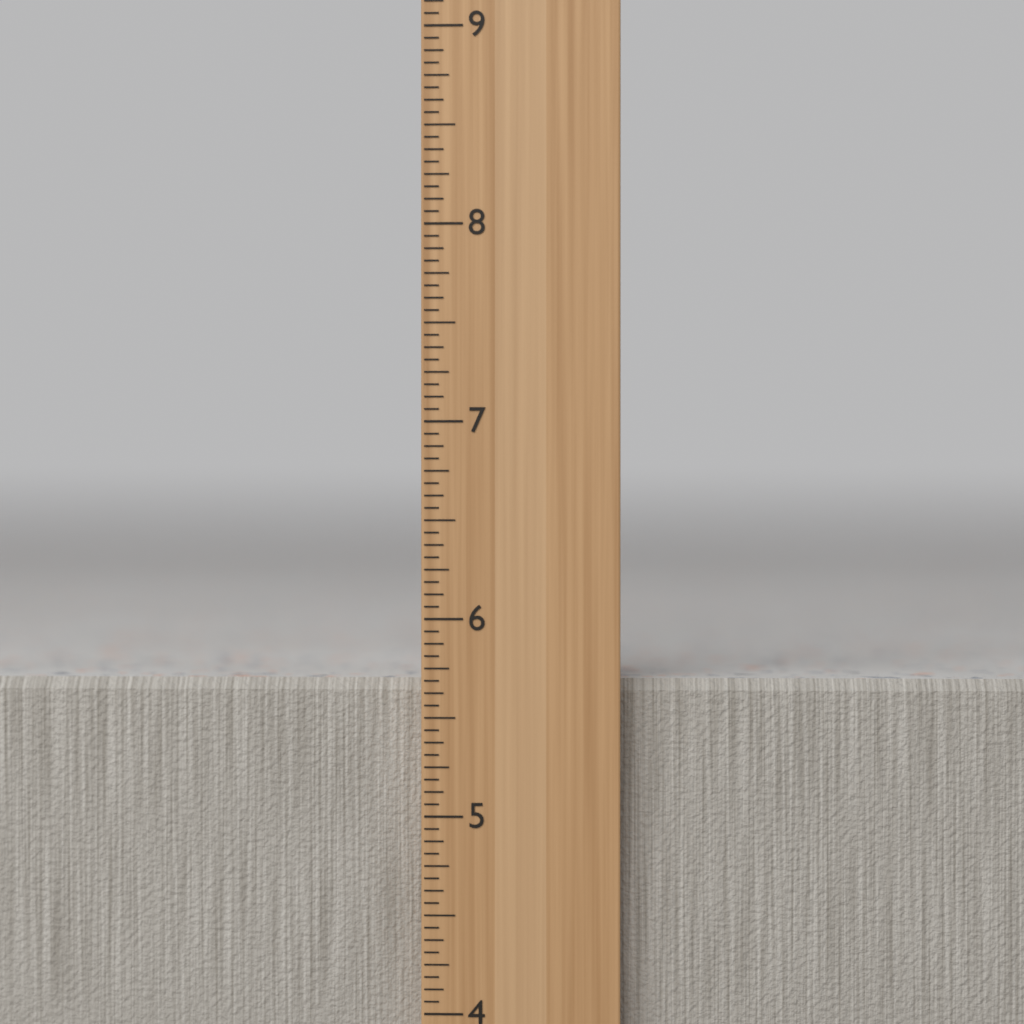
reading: 5.6875 in
